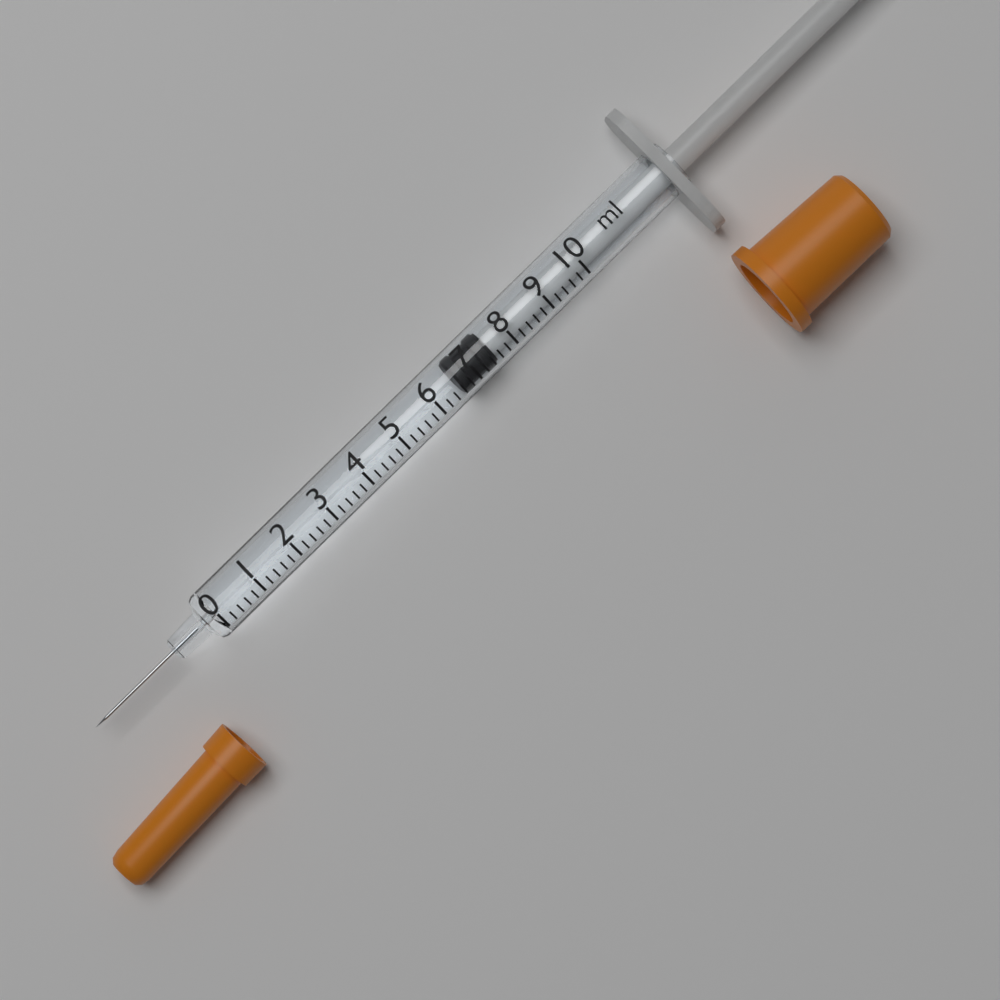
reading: 6.6 ml
